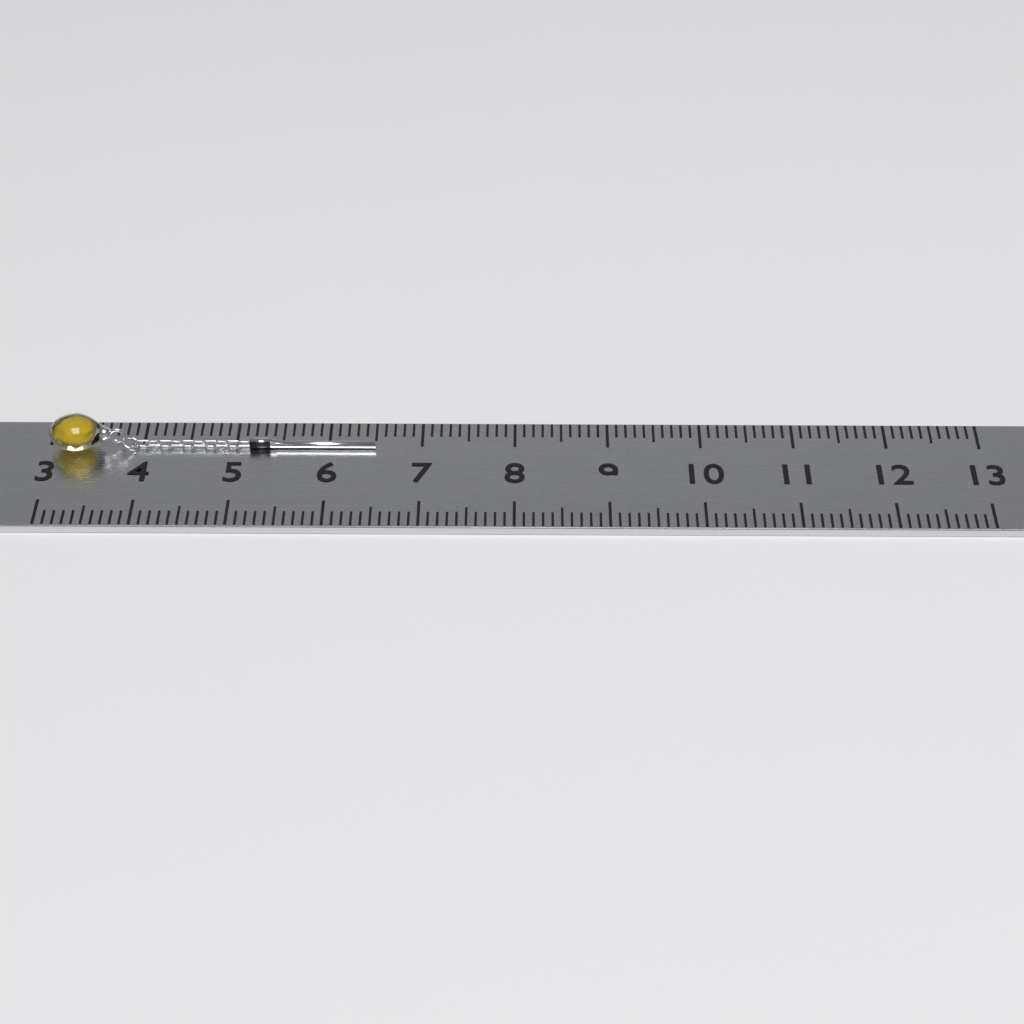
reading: 6.5 (no unit)
